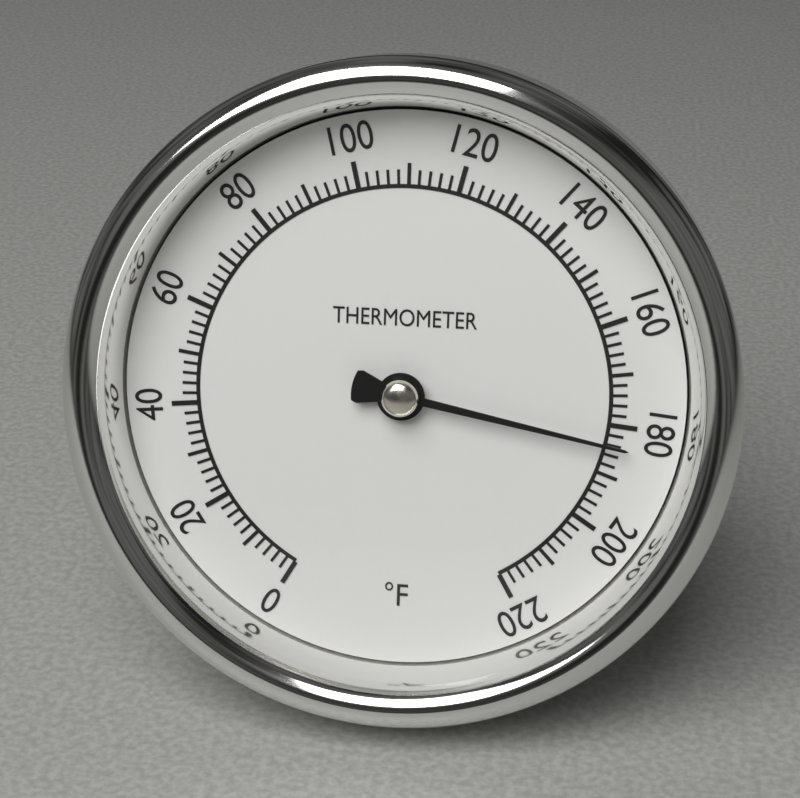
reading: 184 °F
